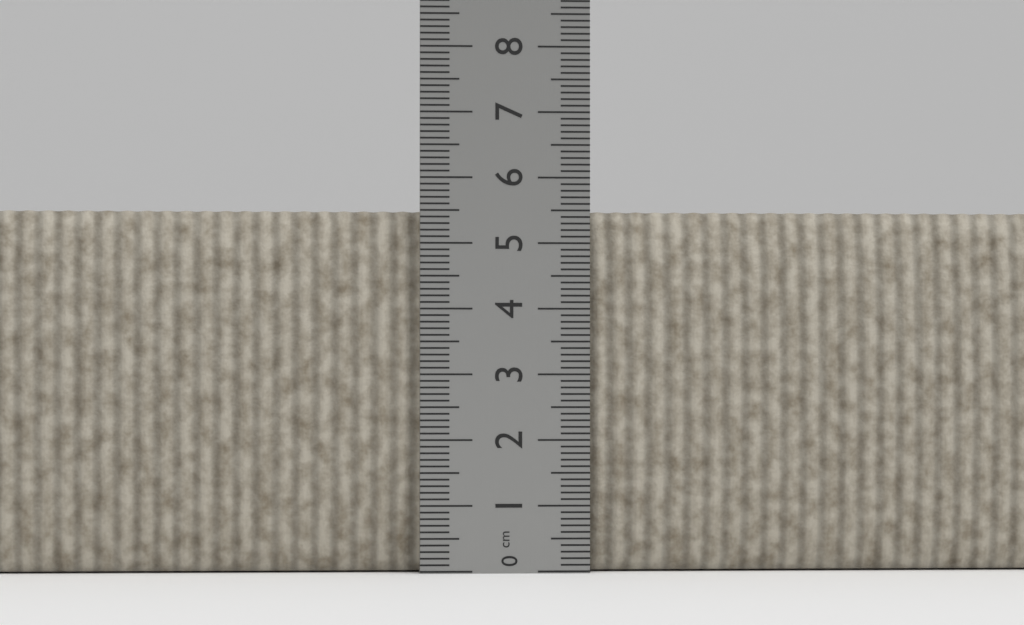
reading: 5.5 cm
